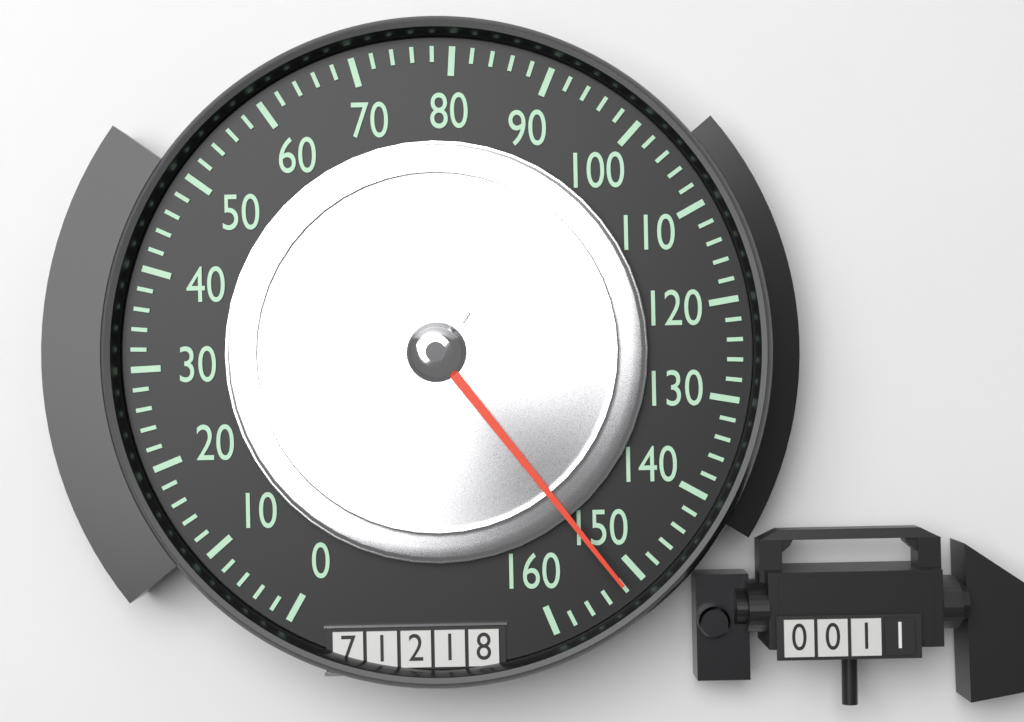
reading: 152 (no unit)
